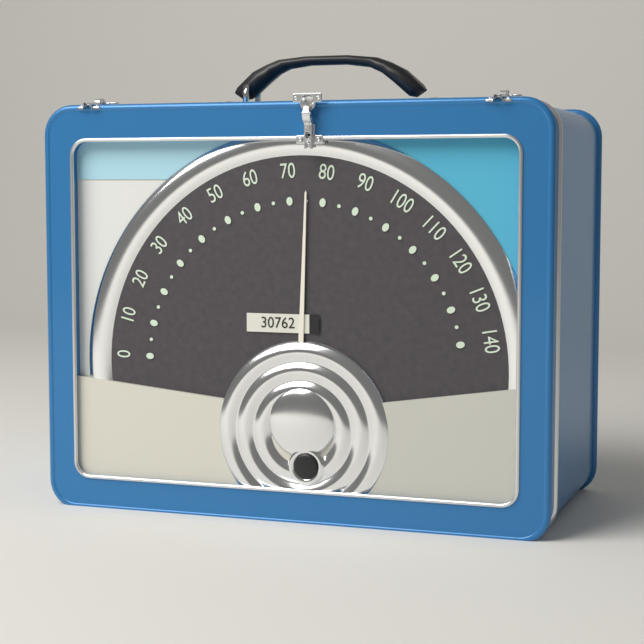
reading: 75 (no unit)
